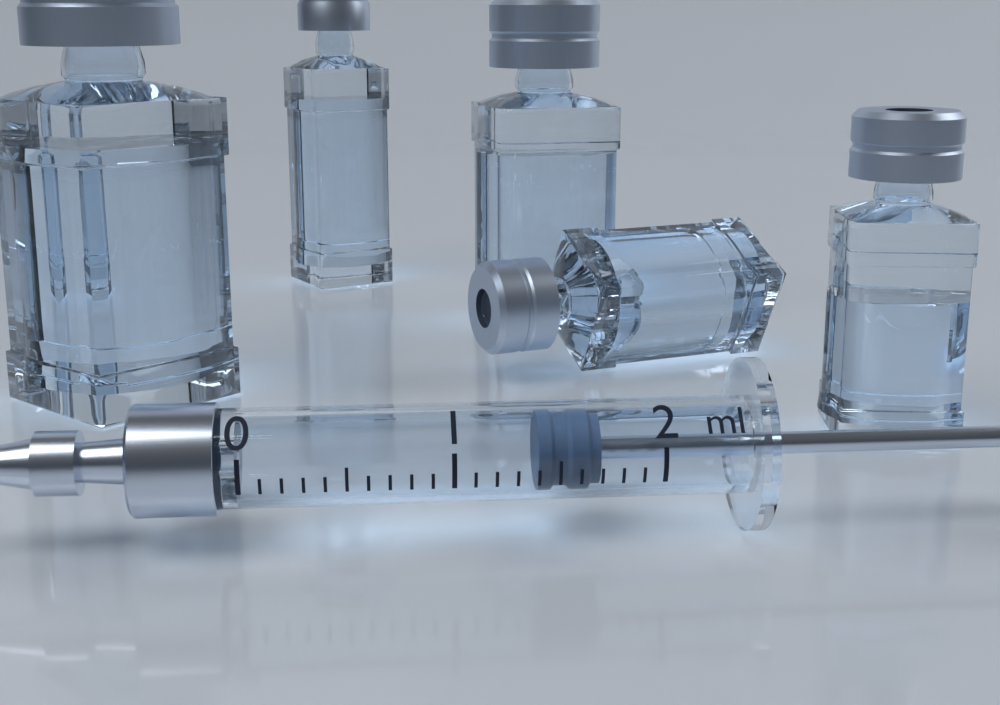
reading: 1.4 ml
